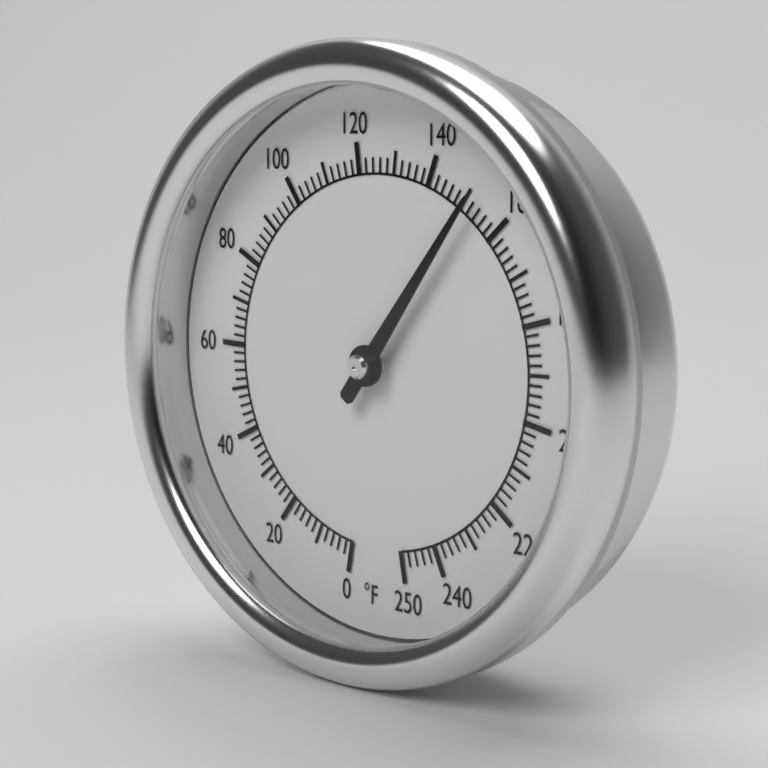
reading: 152 °F
